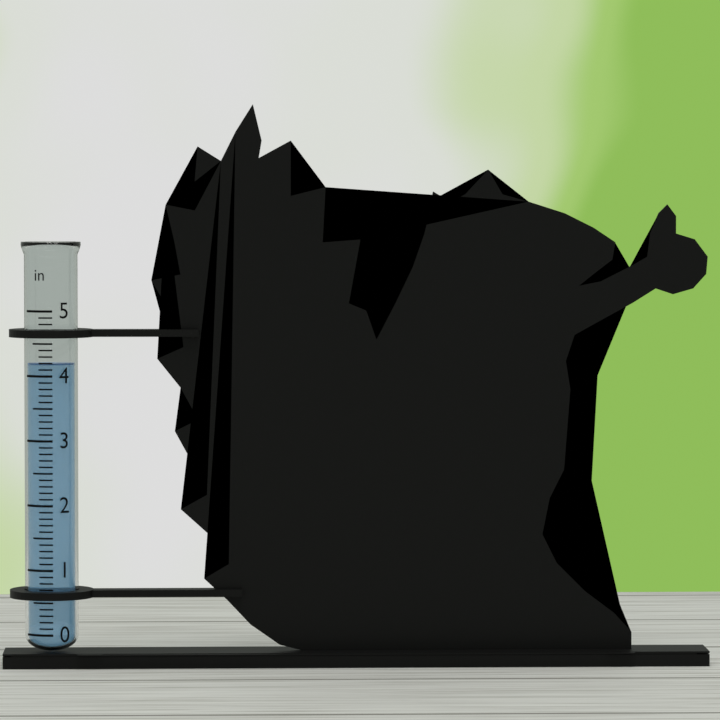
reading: 4.2 in
